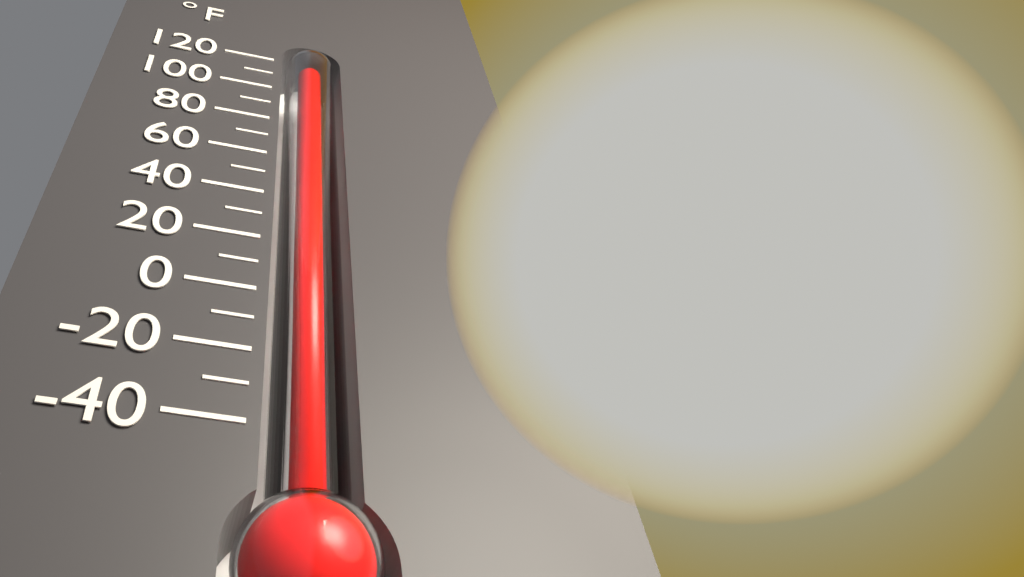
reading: 118 °F
